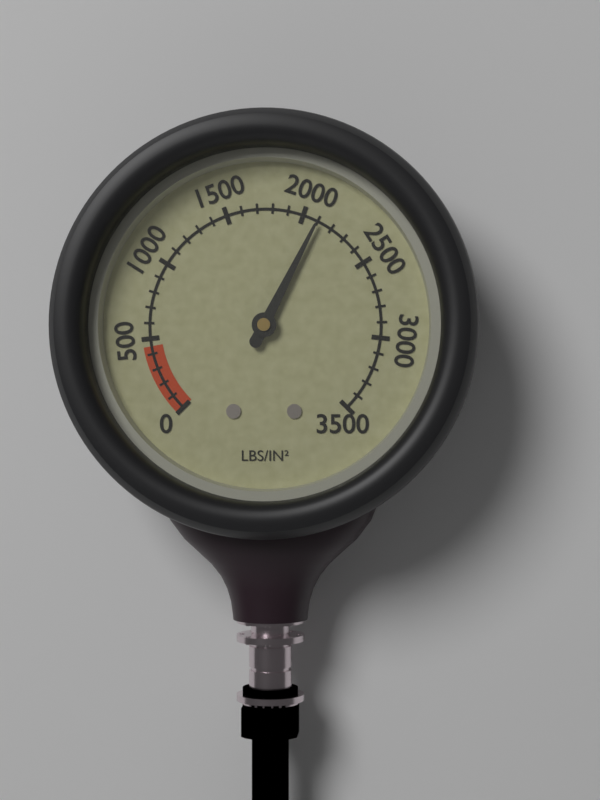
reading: 2100 psi
